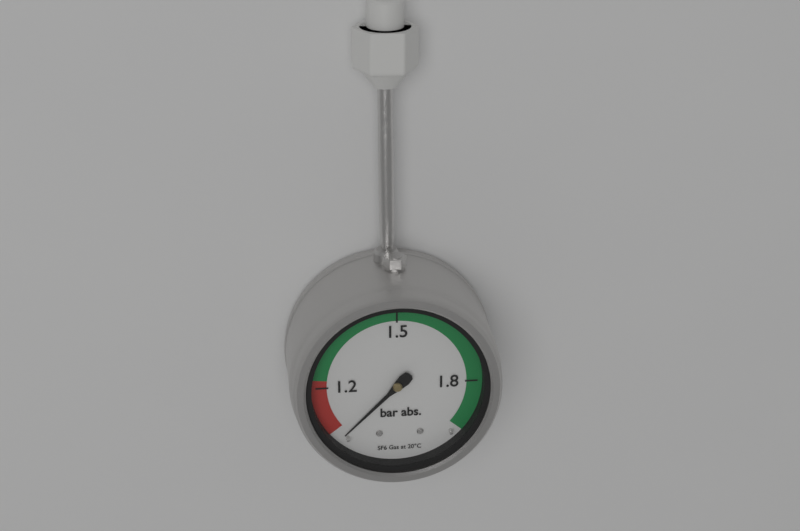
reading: 1.05 bar
